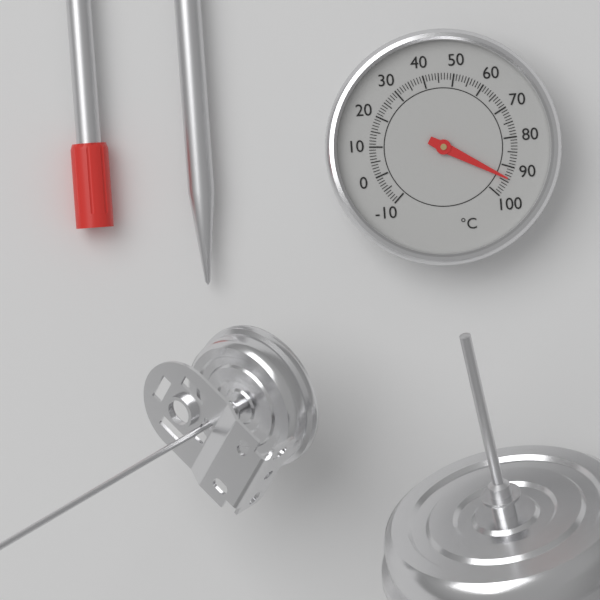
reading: 94 °C
